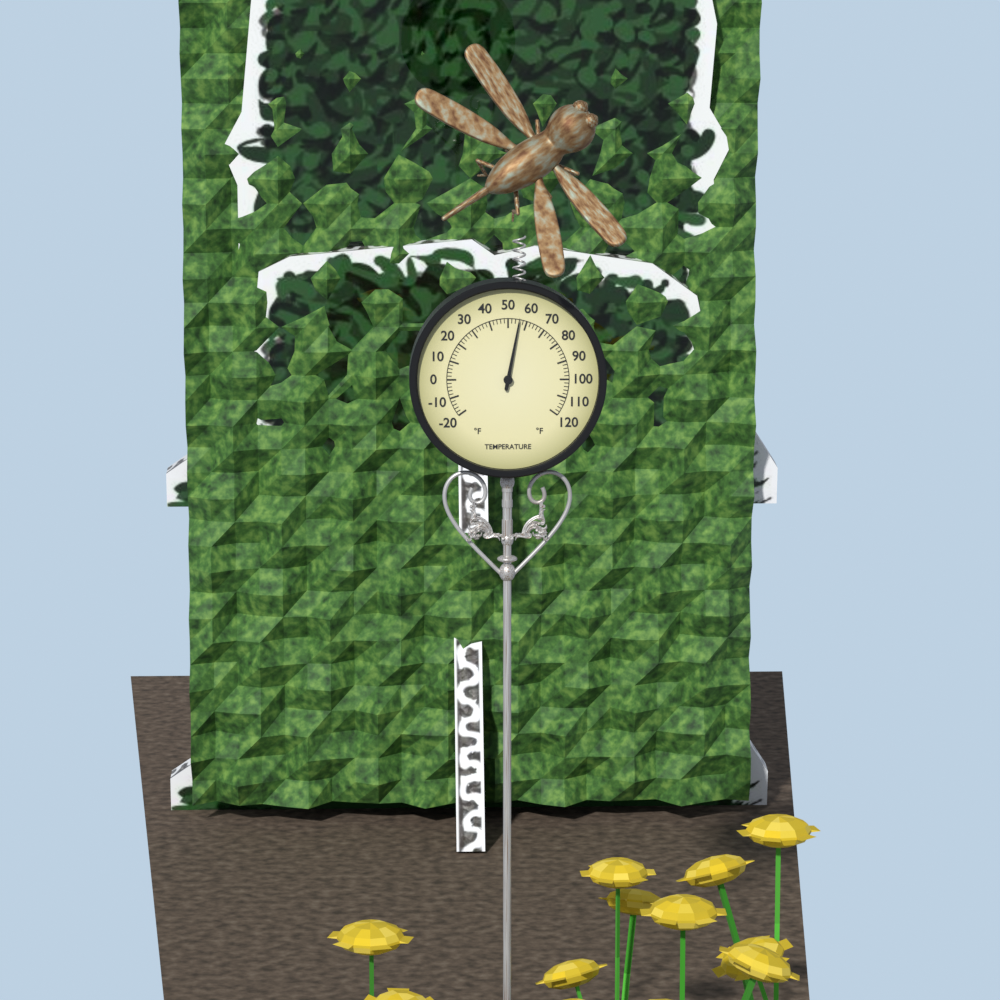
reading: 56 °F
